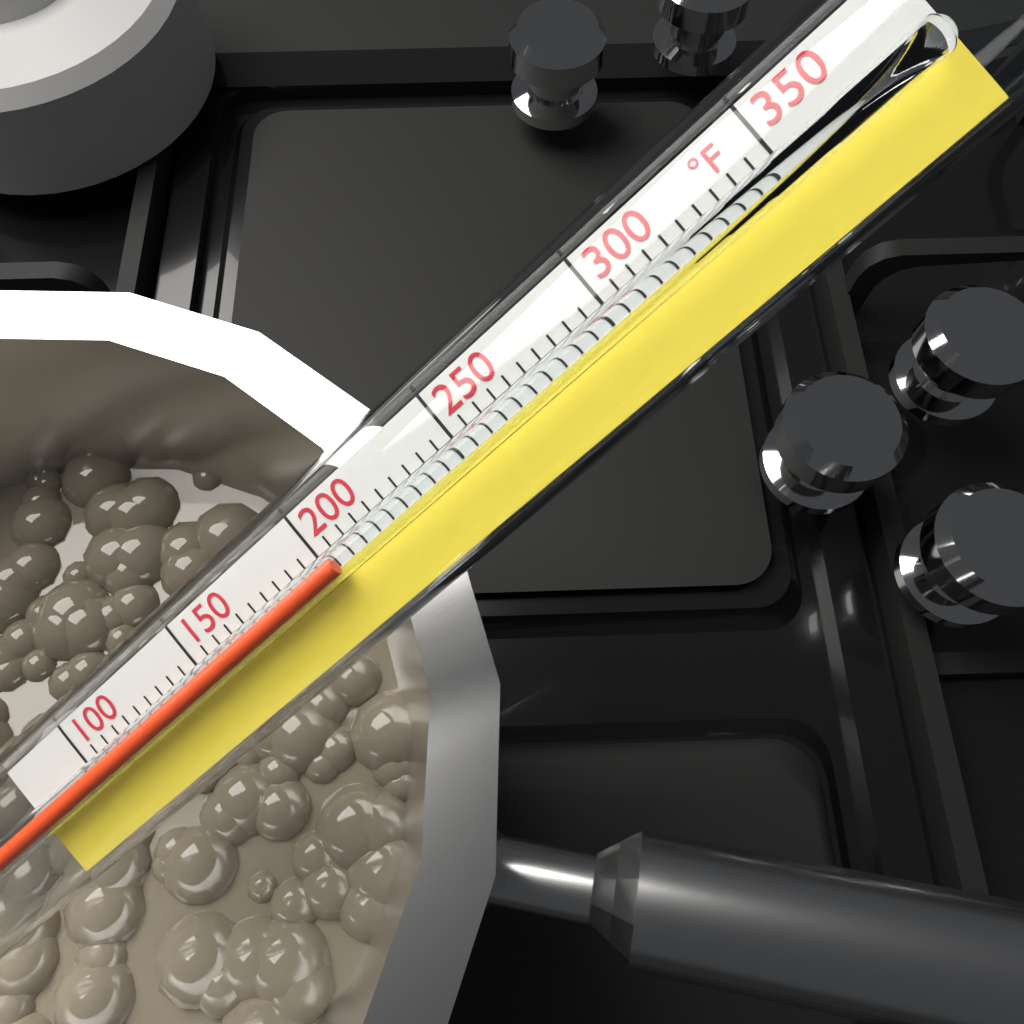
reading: 205 °F
